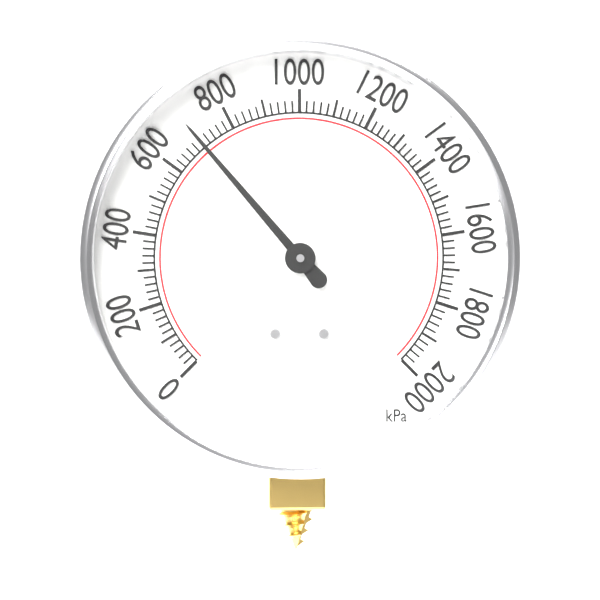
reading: 700 kPa
